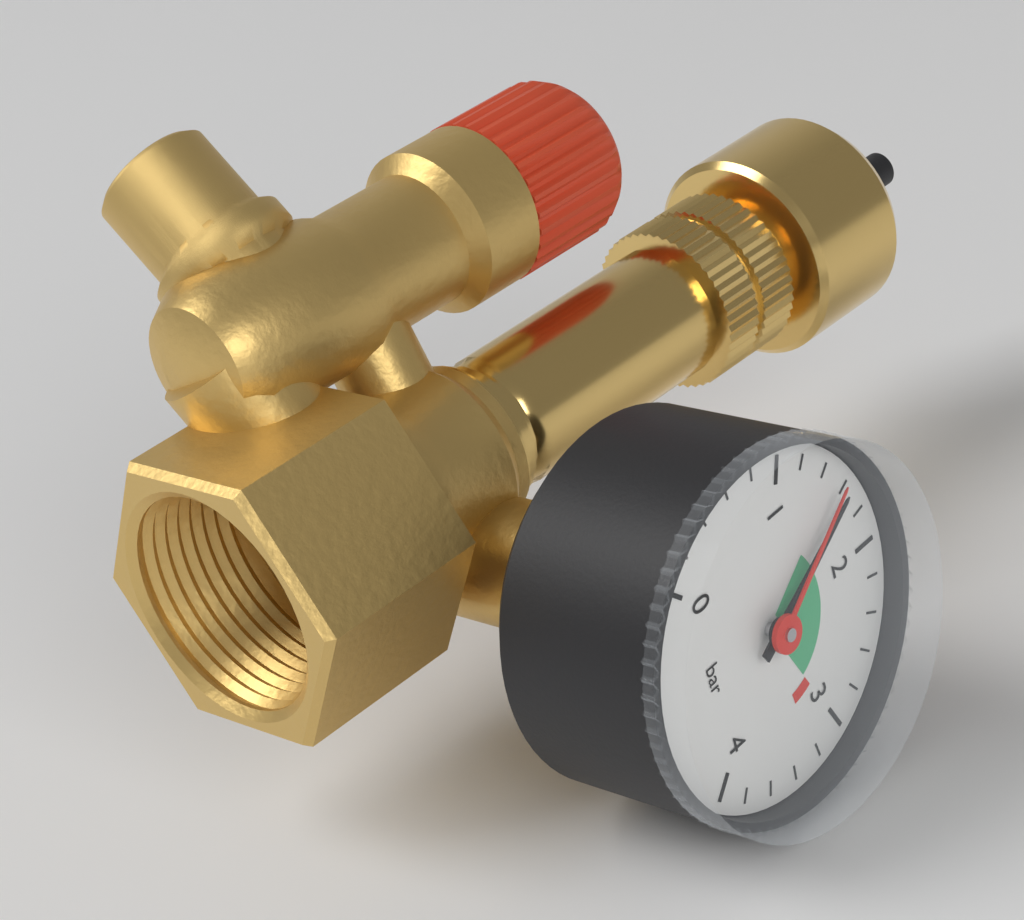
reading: 1.6 bar
